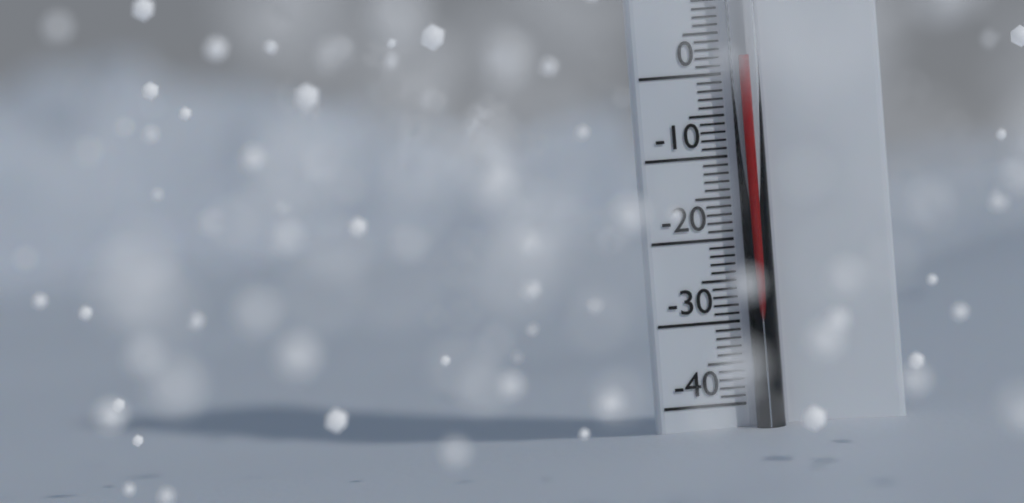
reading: 2 °C
